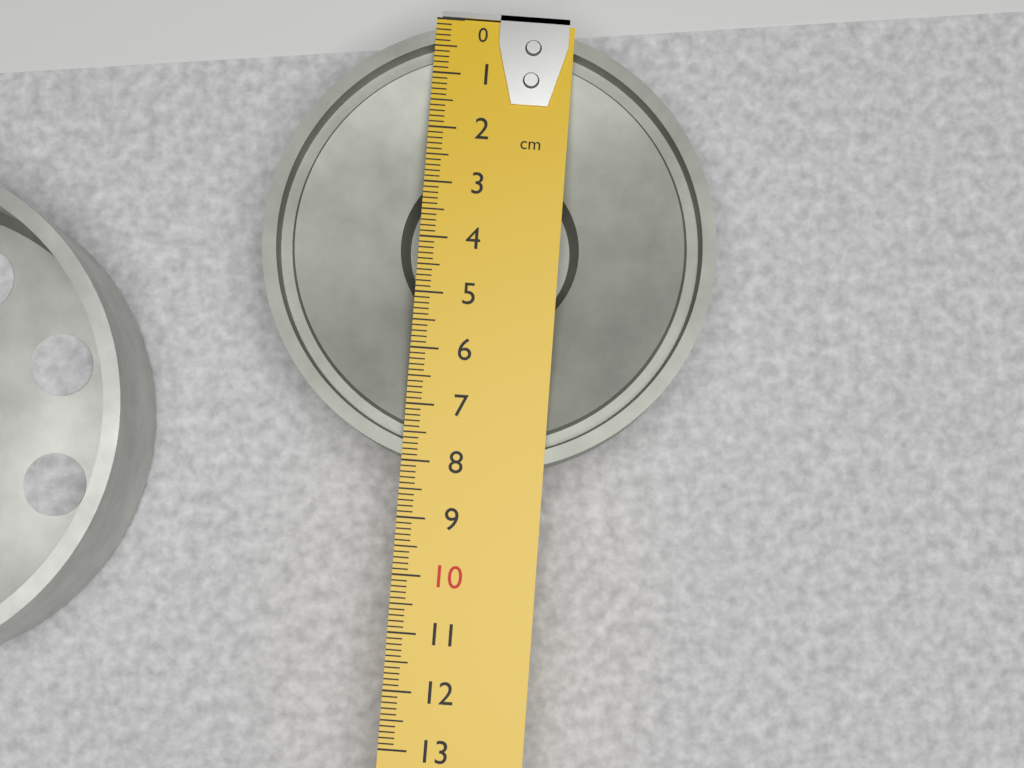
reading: 8.1 cm
